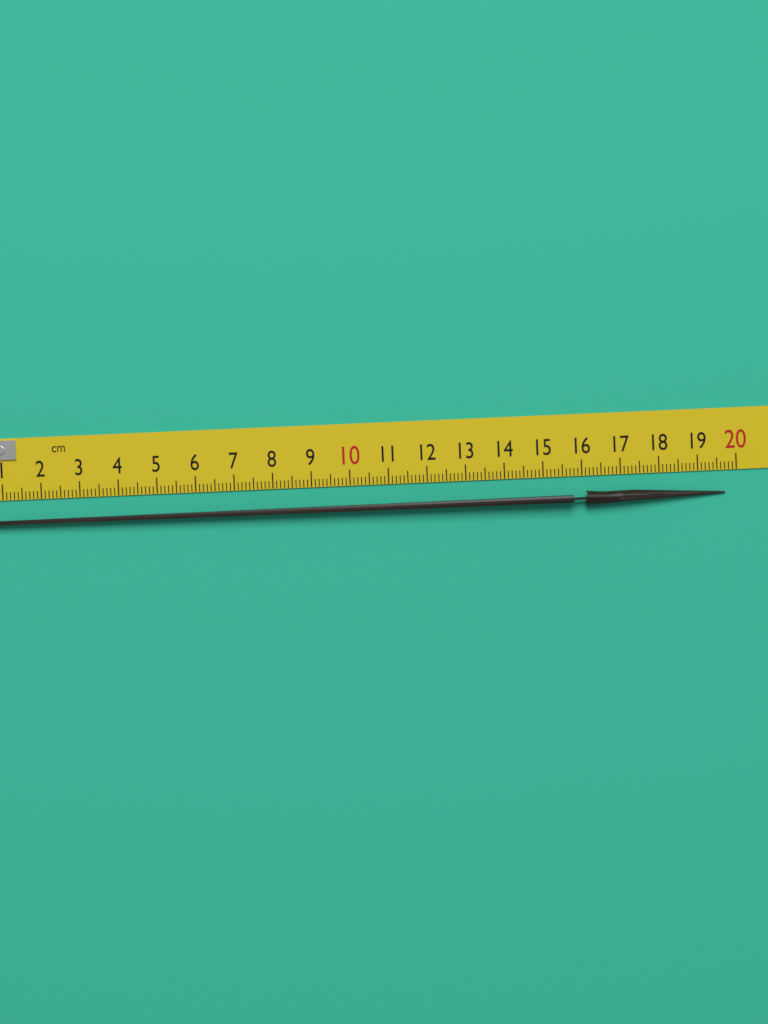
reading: 19.7 cm
